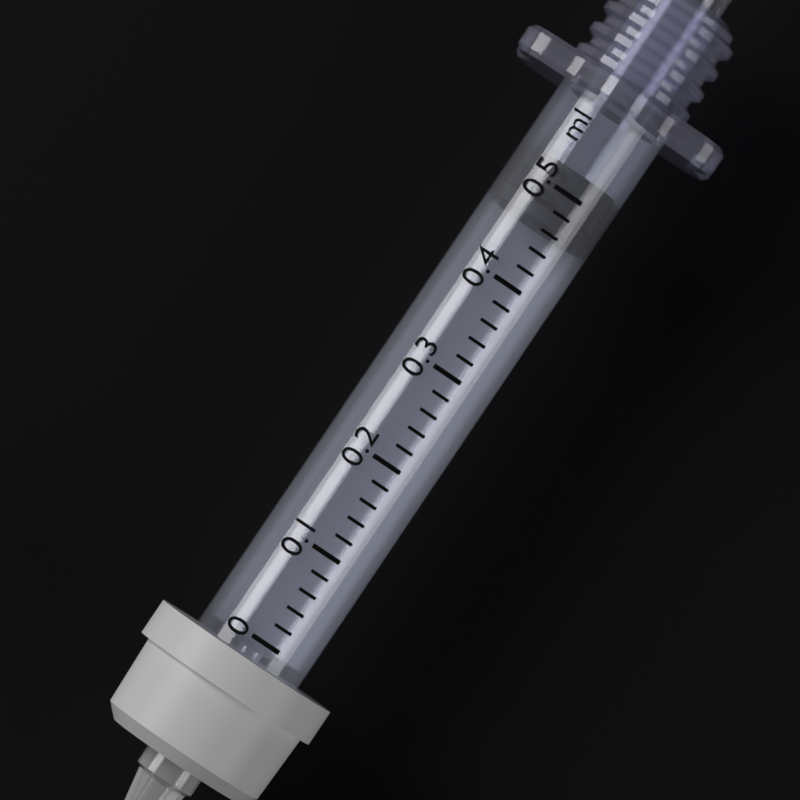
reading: 0.46 ml
